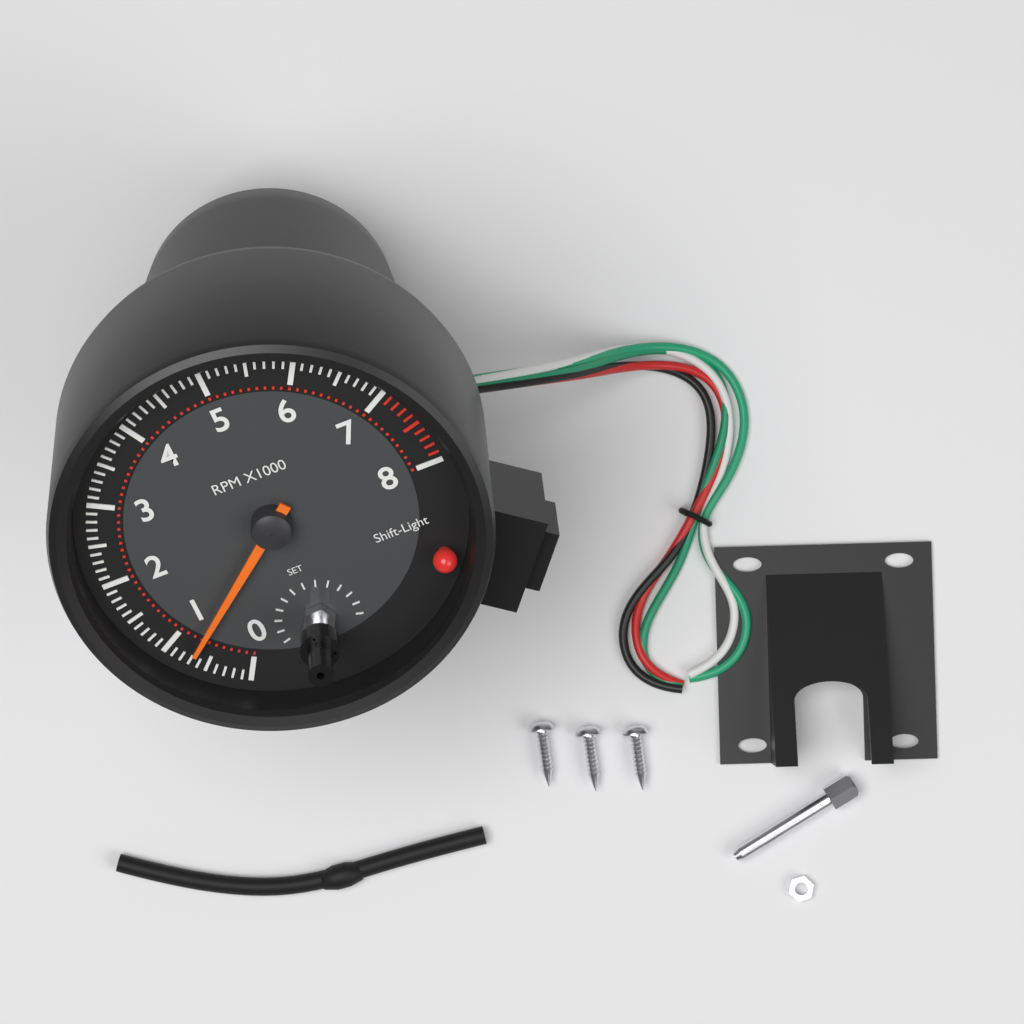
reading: 700 RPM
